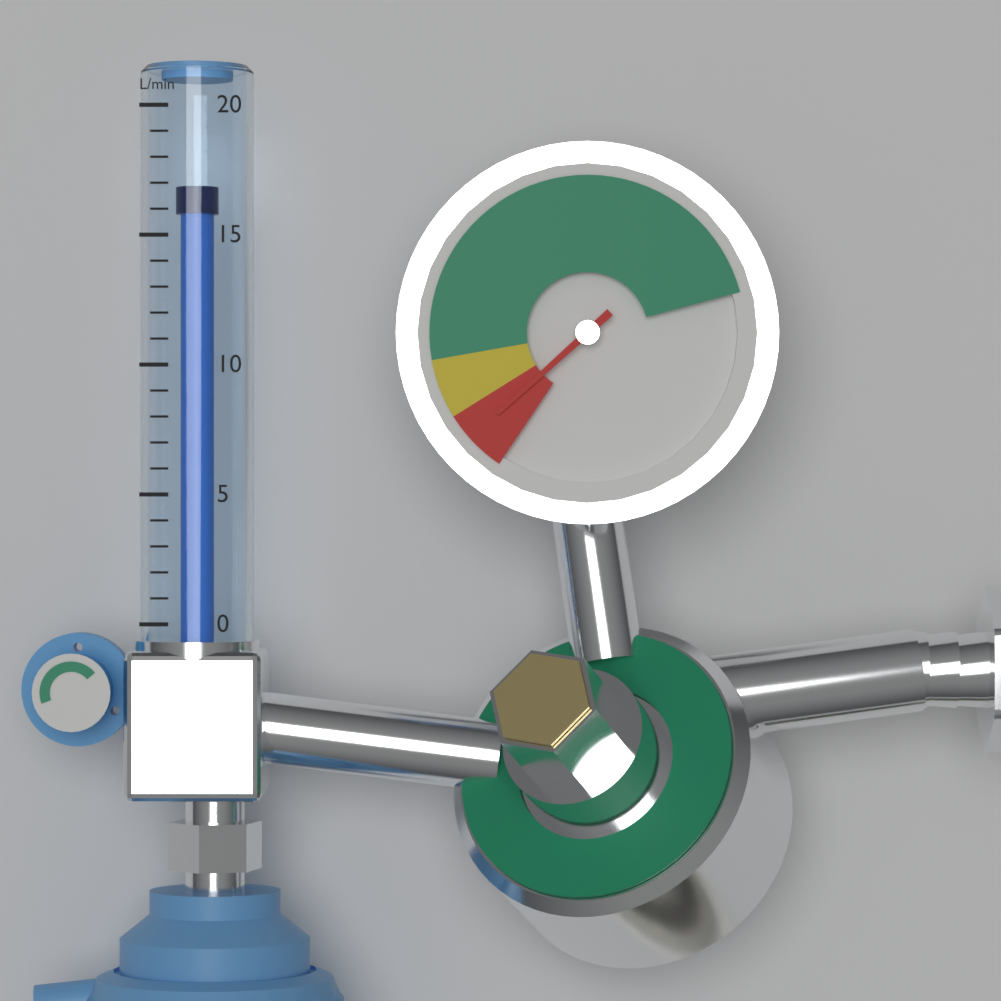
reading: 17 L/min
